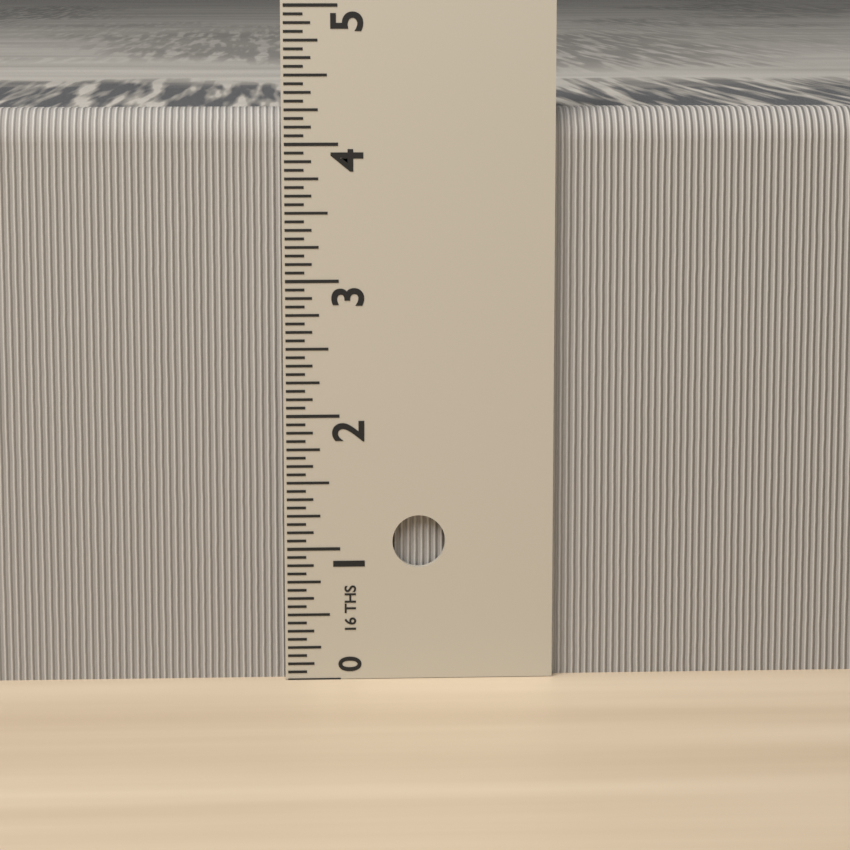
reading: 4.2500 in
